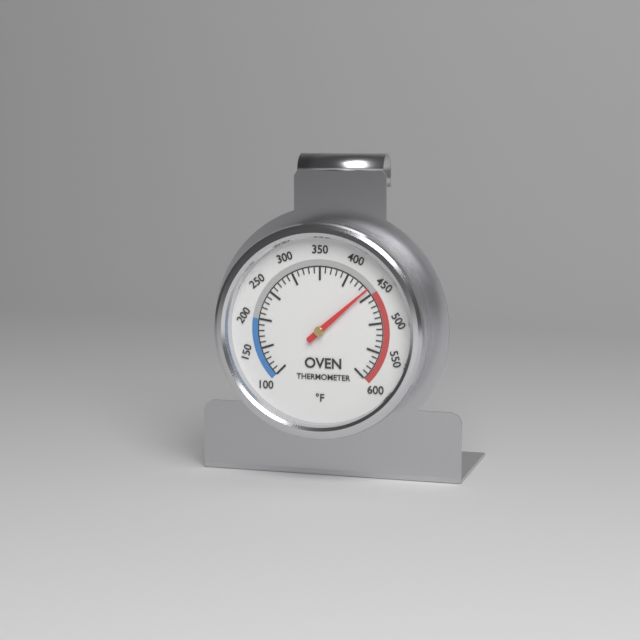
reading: 440 °F
